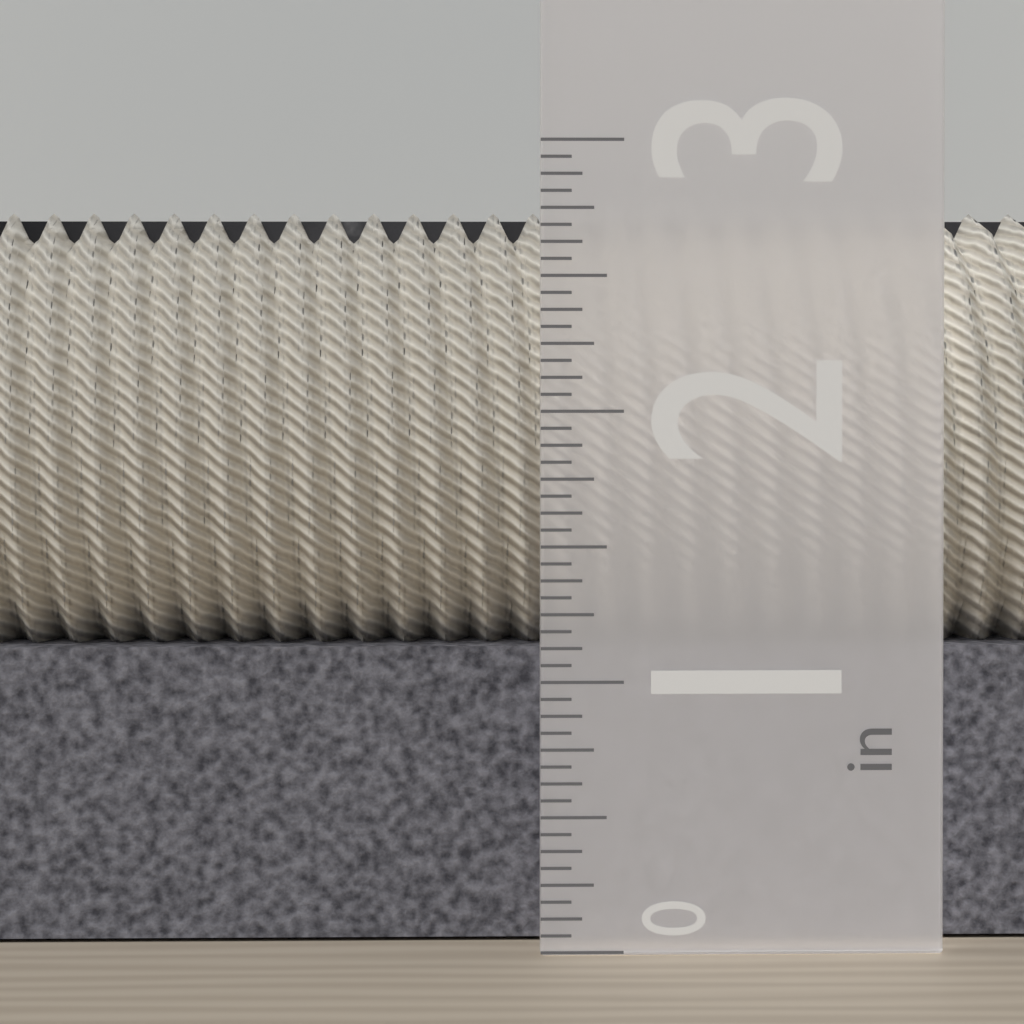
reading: 2.7500 in
